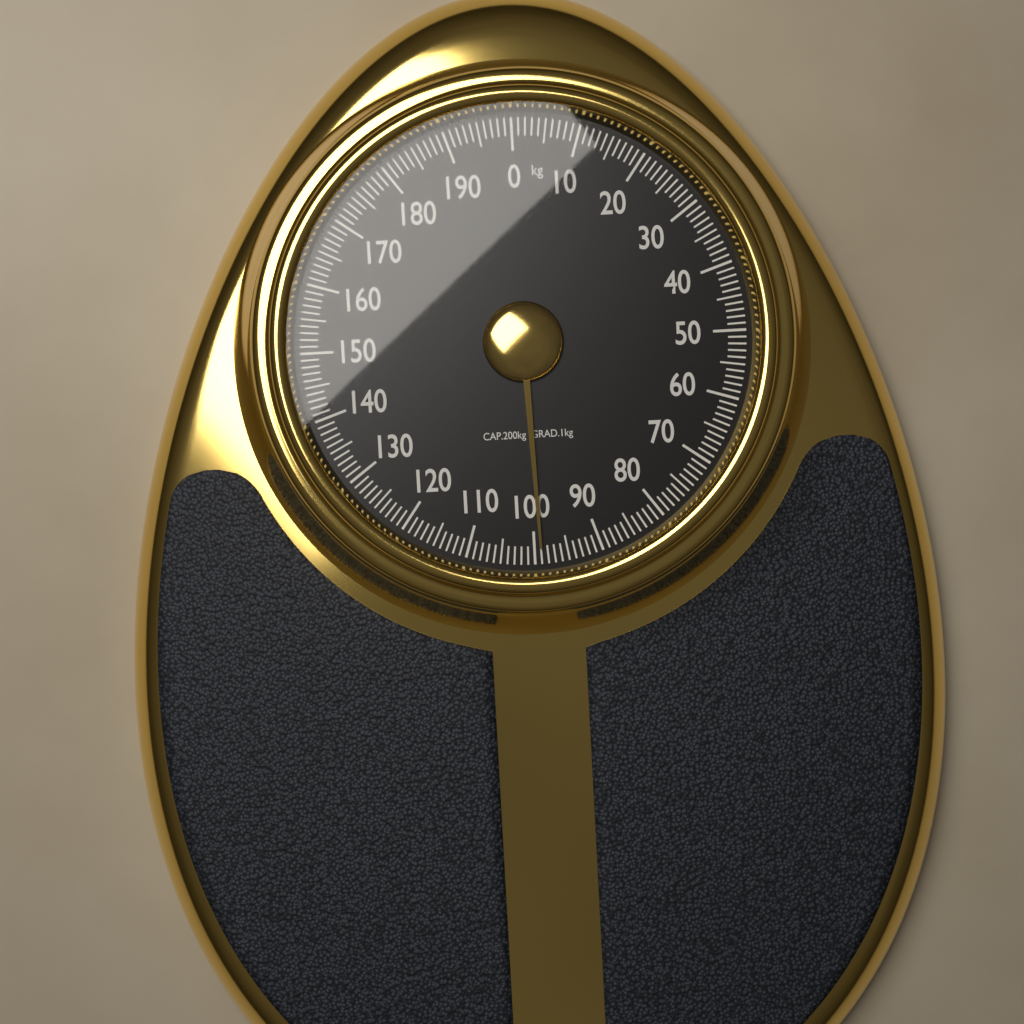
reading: 99 kg
